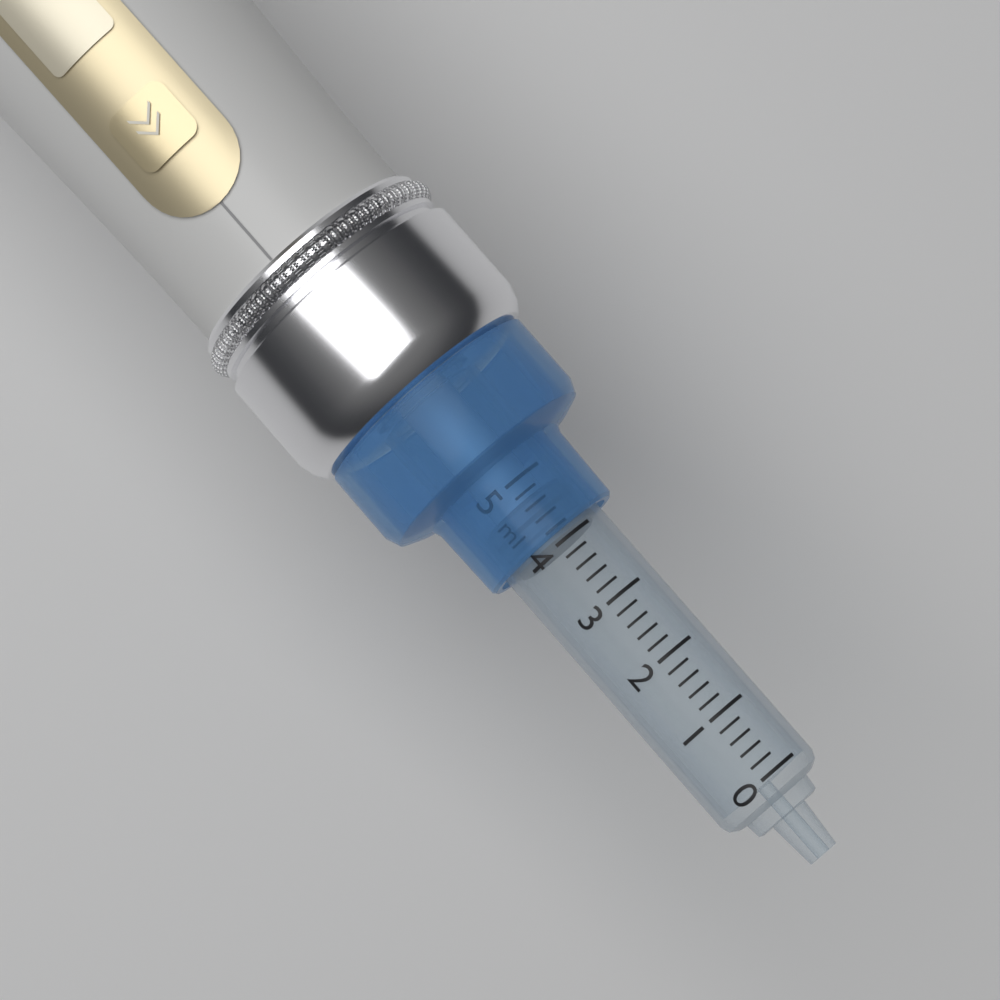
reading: 4.0 ml
